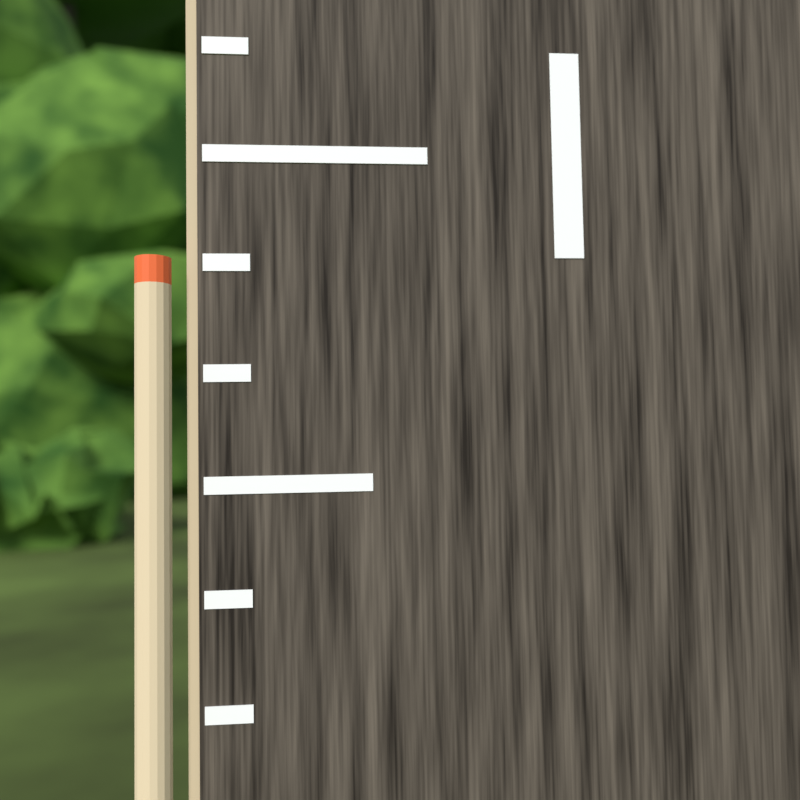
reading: 0.916667 (no unit)
